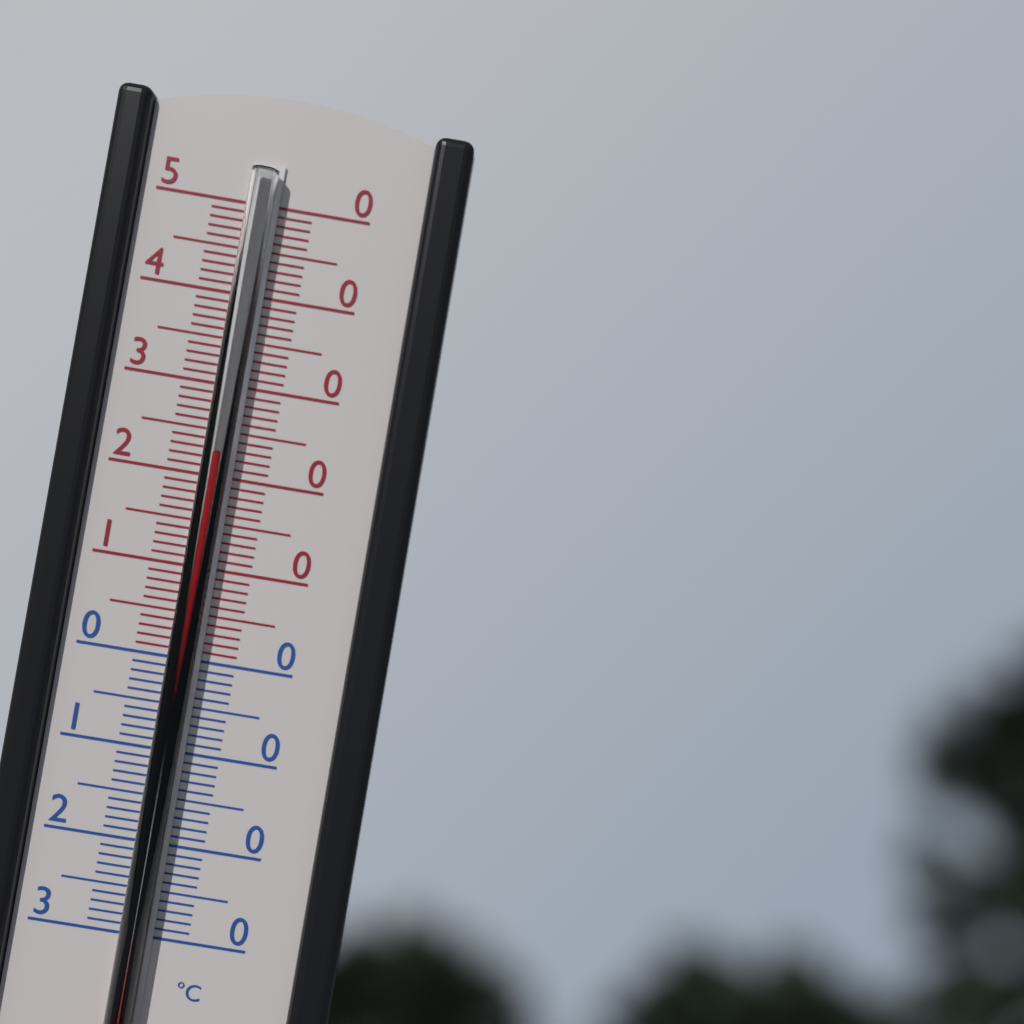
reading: 23 °C
